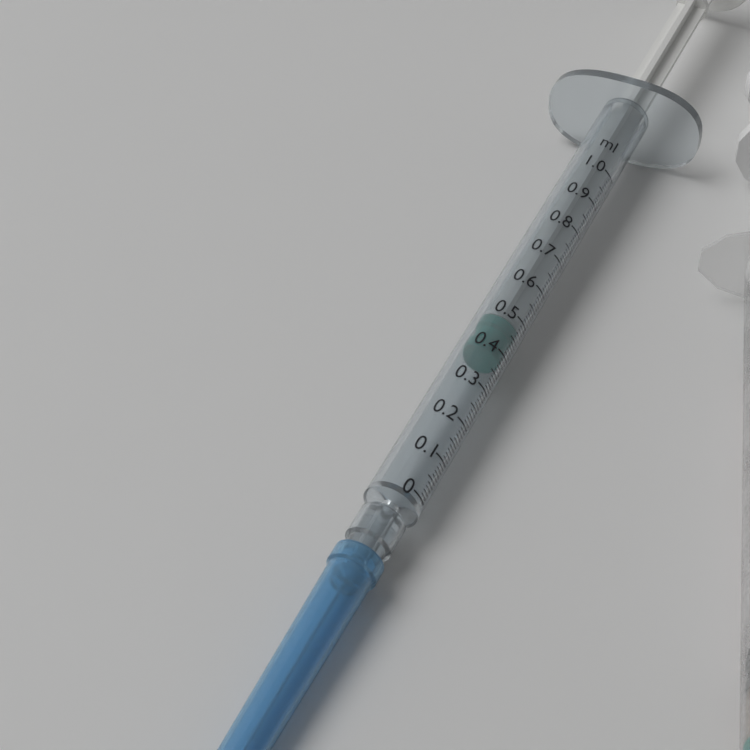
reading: 0.39 ml
